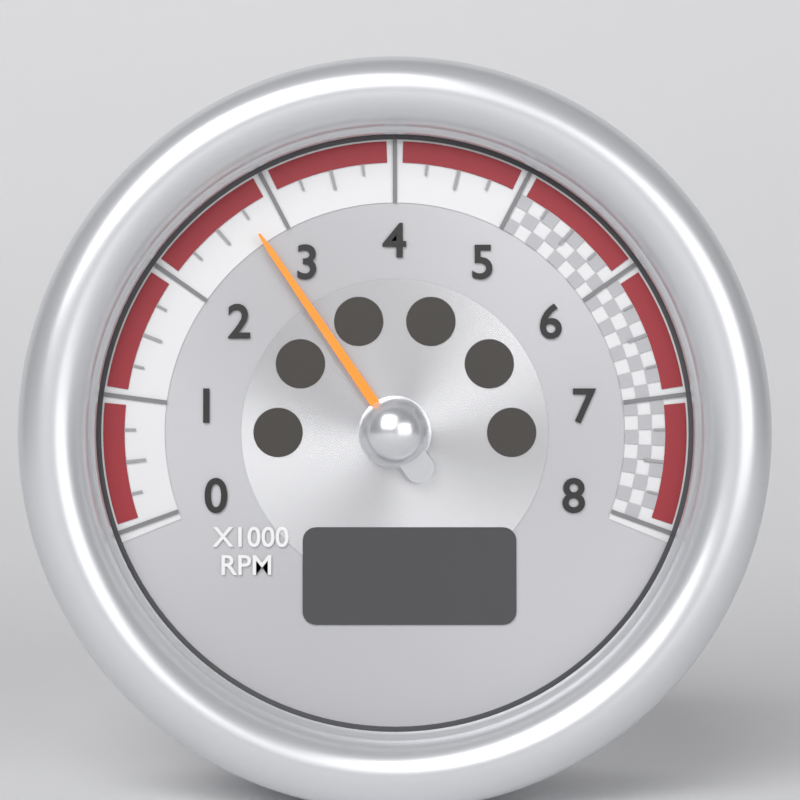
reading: 2.75 x1000 RPM
